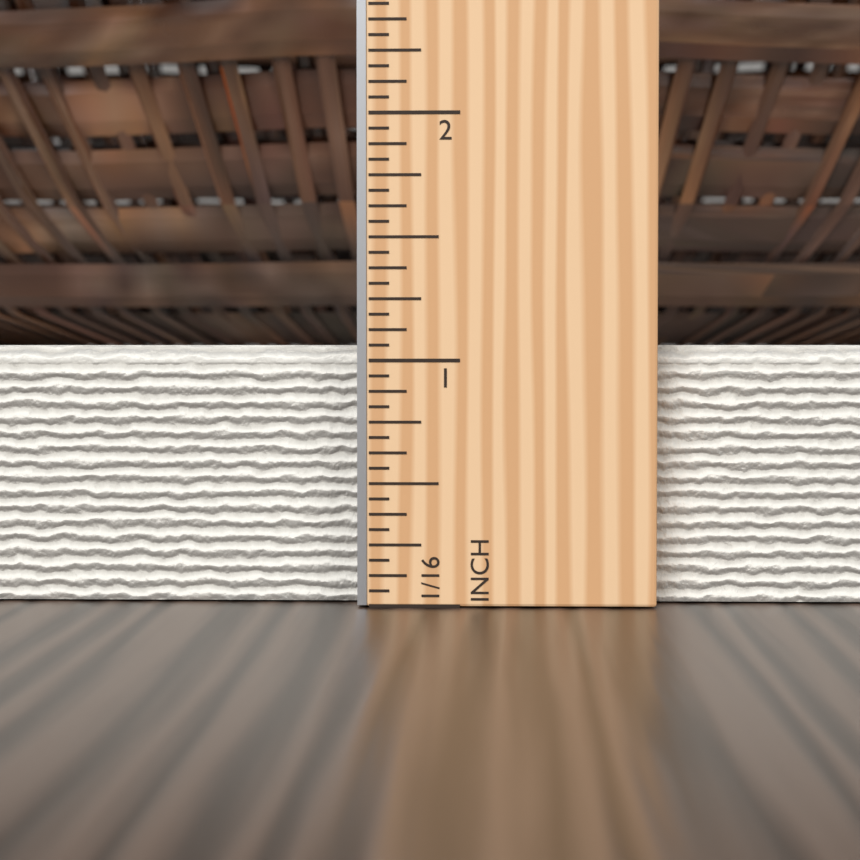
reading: 1.0625 in
